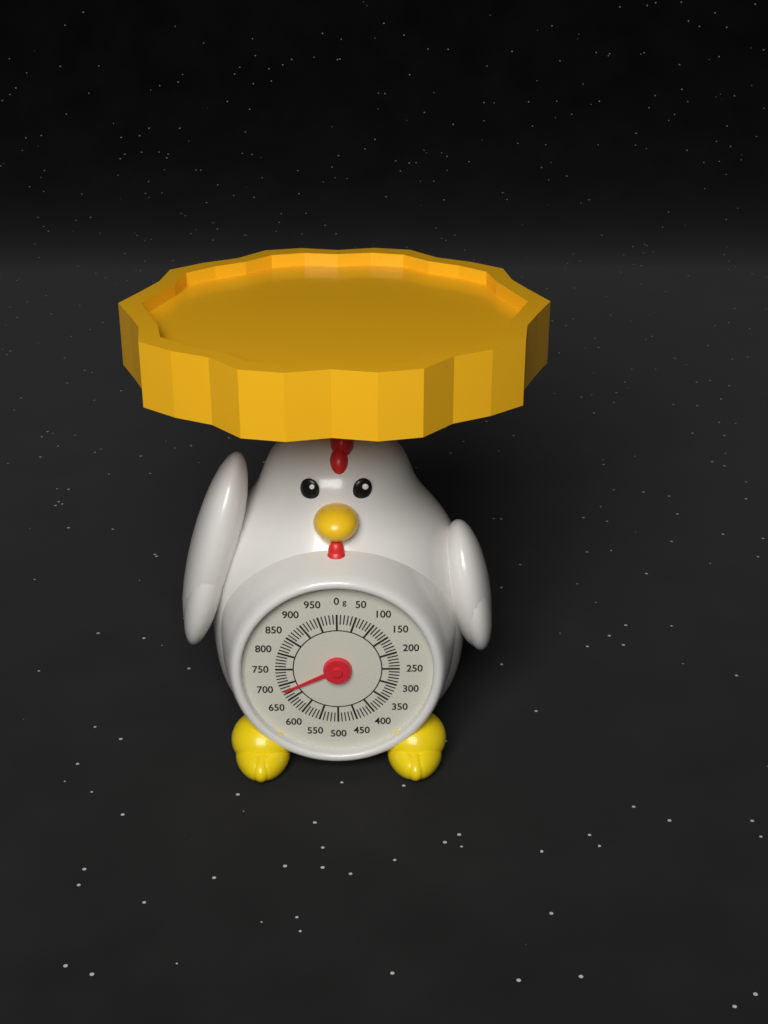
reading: 680 g
